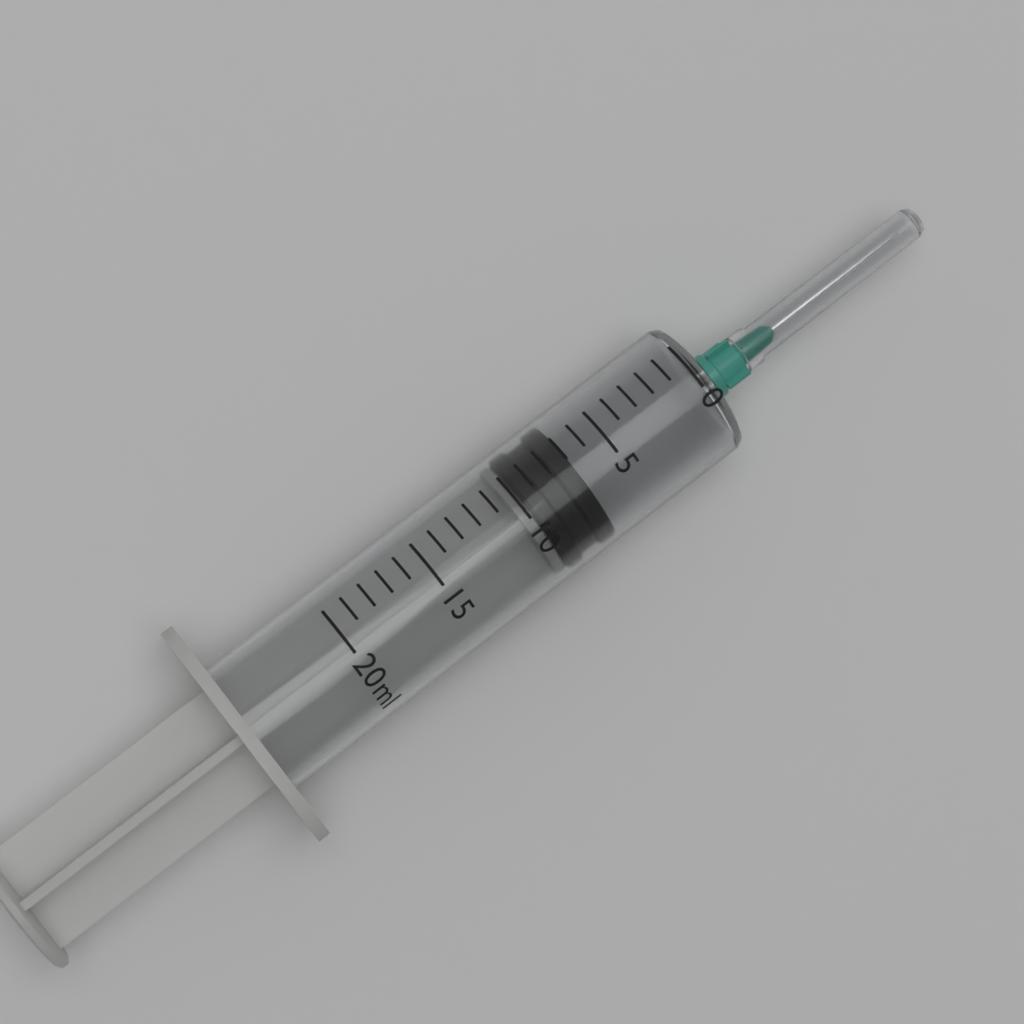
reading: 7 ml
